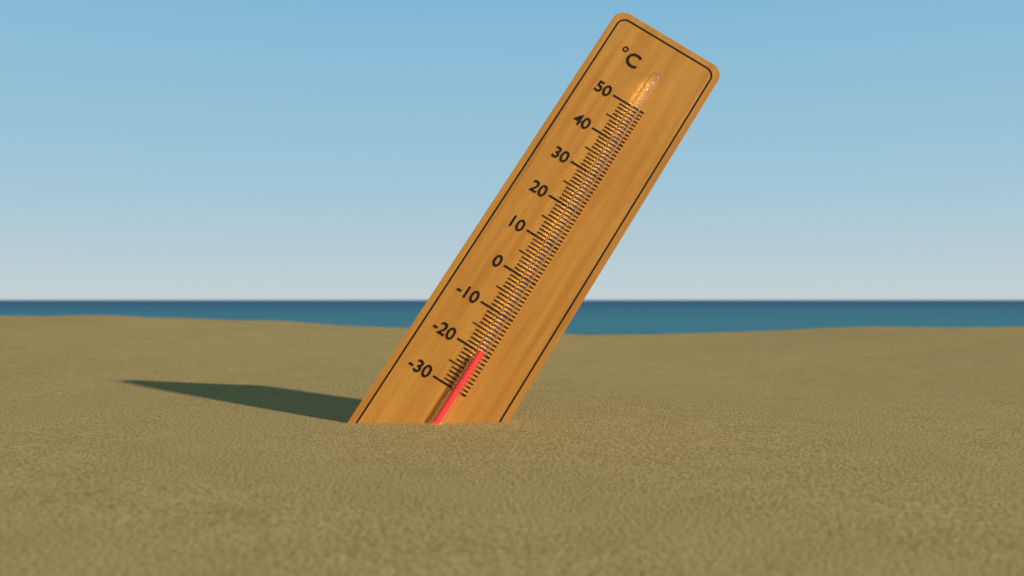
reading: -20 °C
